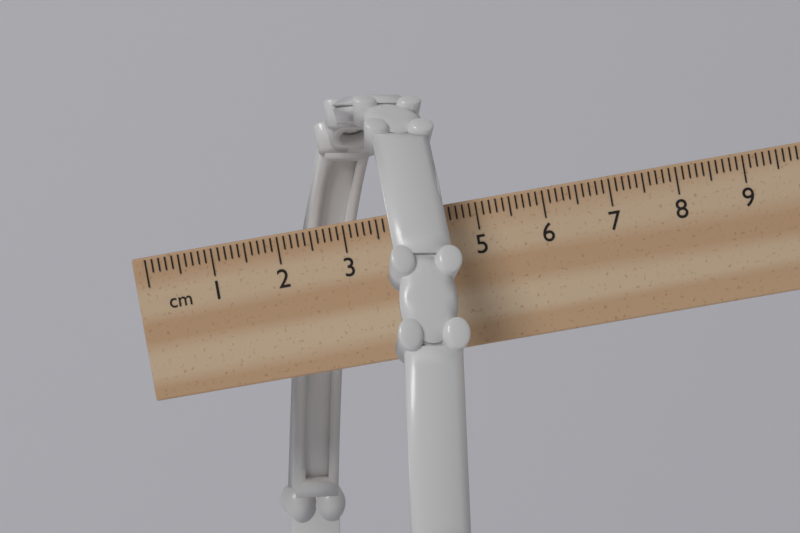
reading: 4.7 cm
